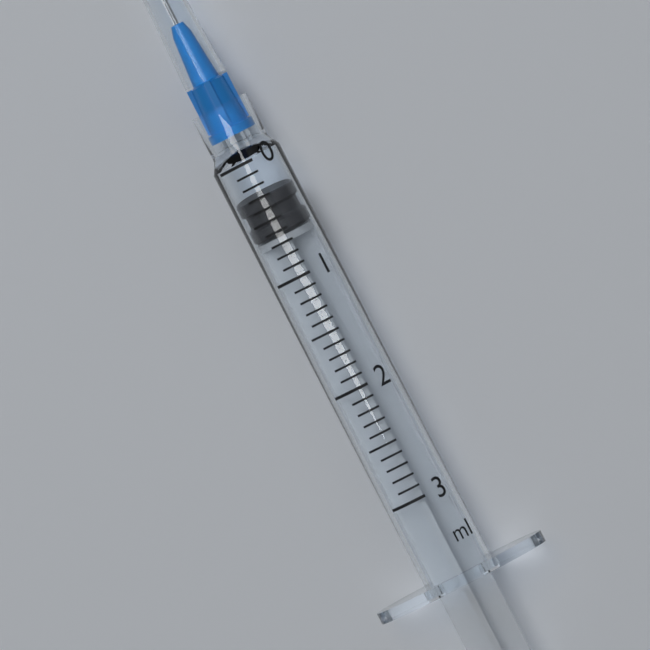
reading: 0.3 ml
